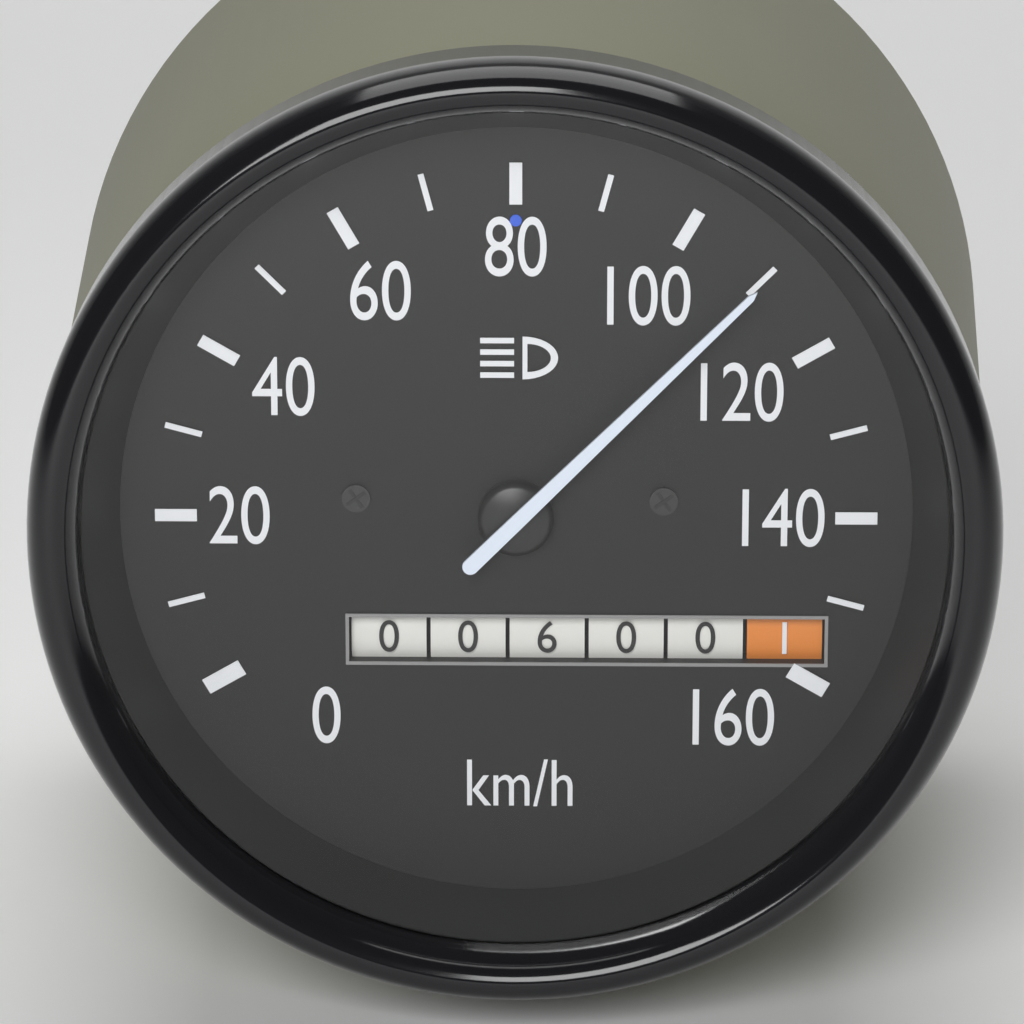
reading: 110 km/h
